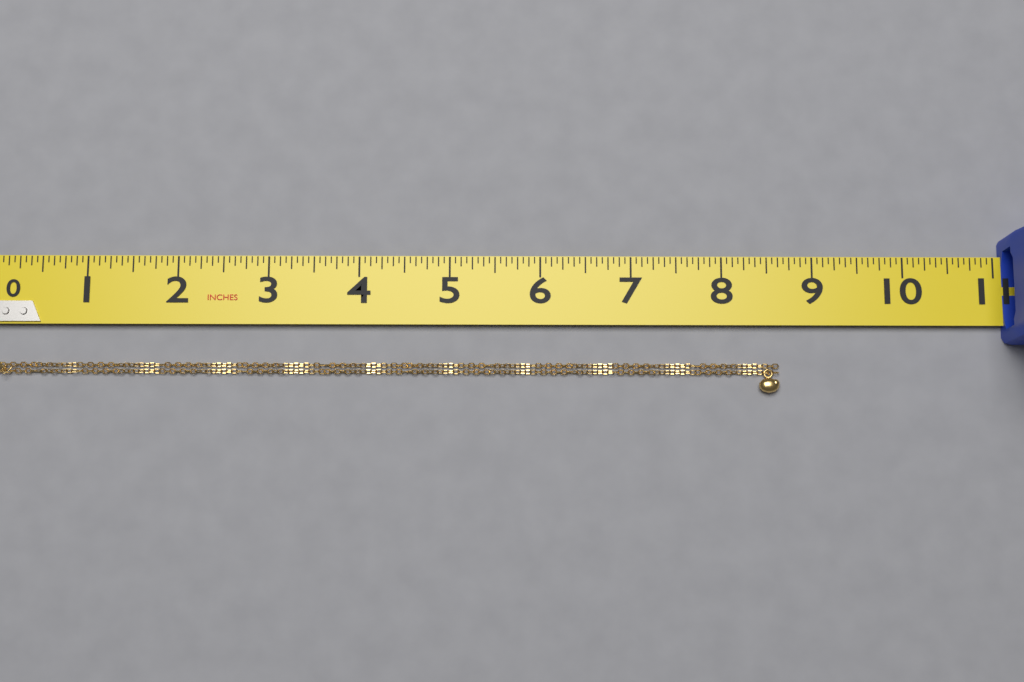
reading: 8.6250 in
